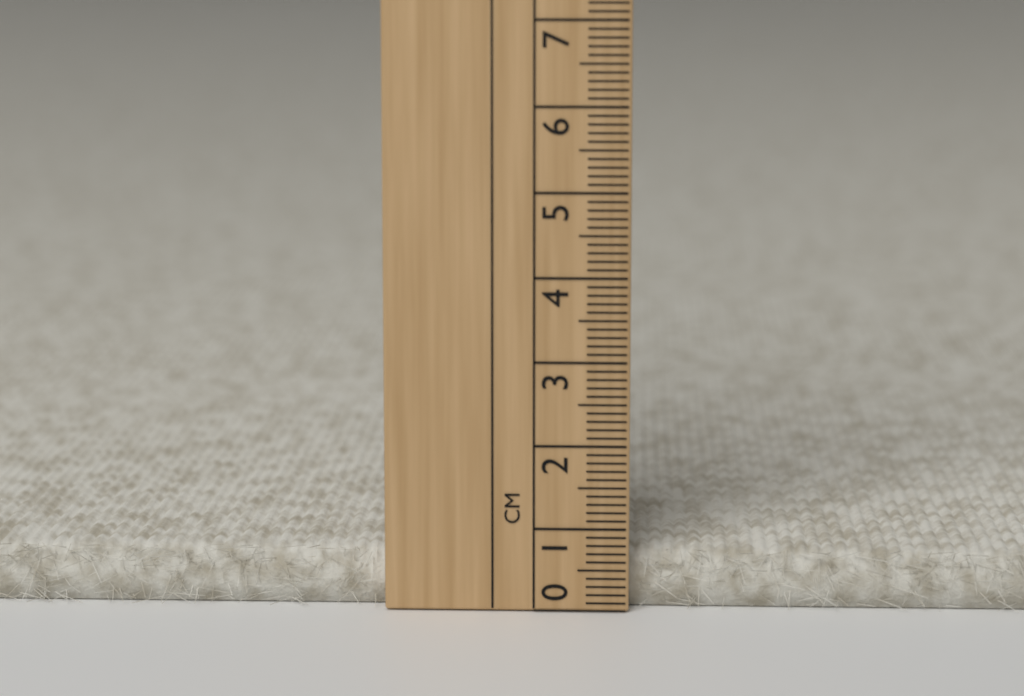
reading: 0.7 cm
